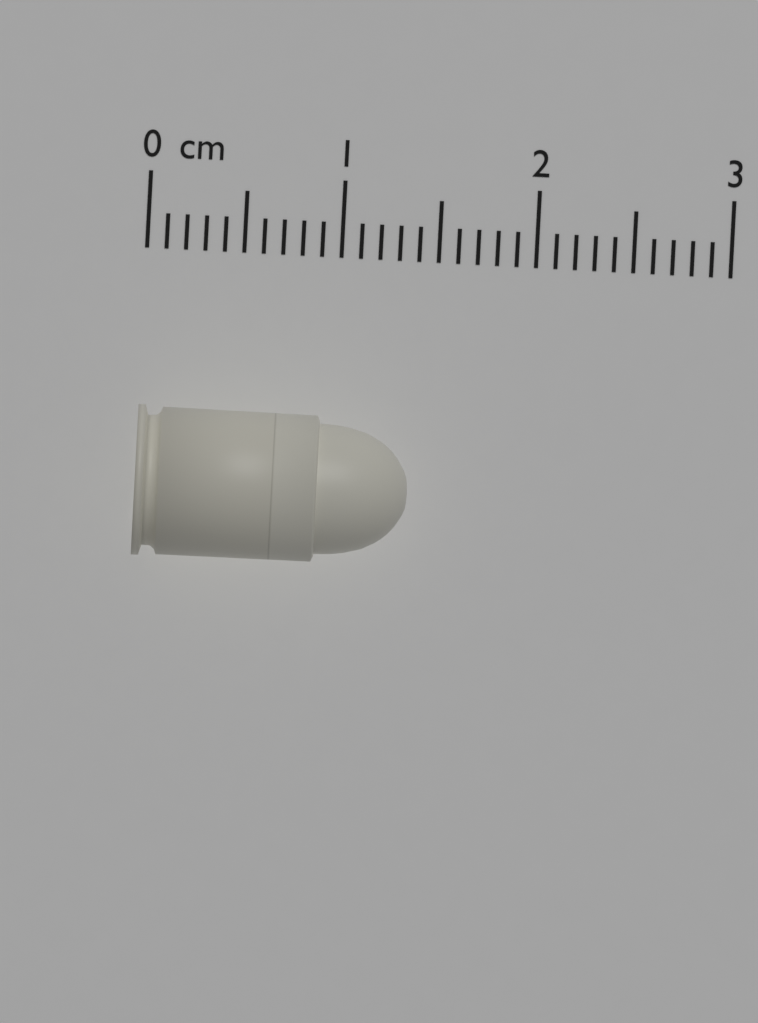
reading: 1.4 cm
